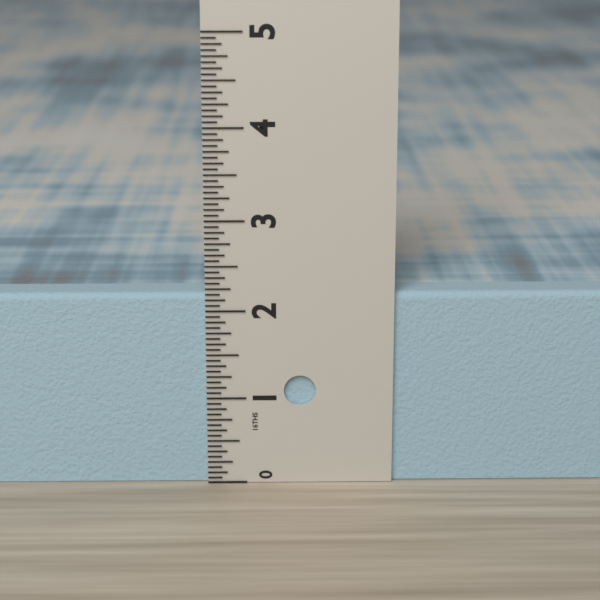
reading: 2.1875 in
